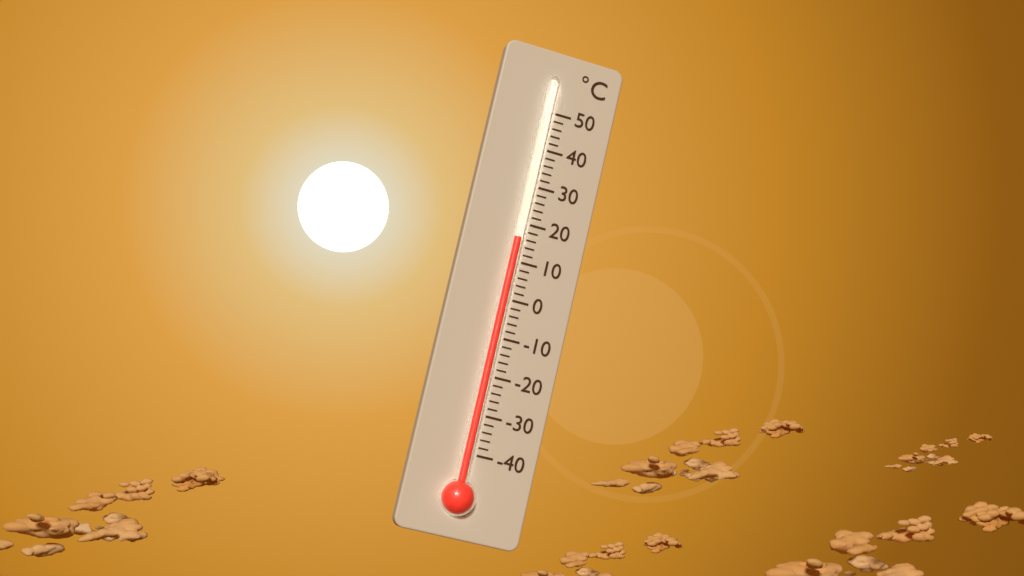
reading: 16 °C
